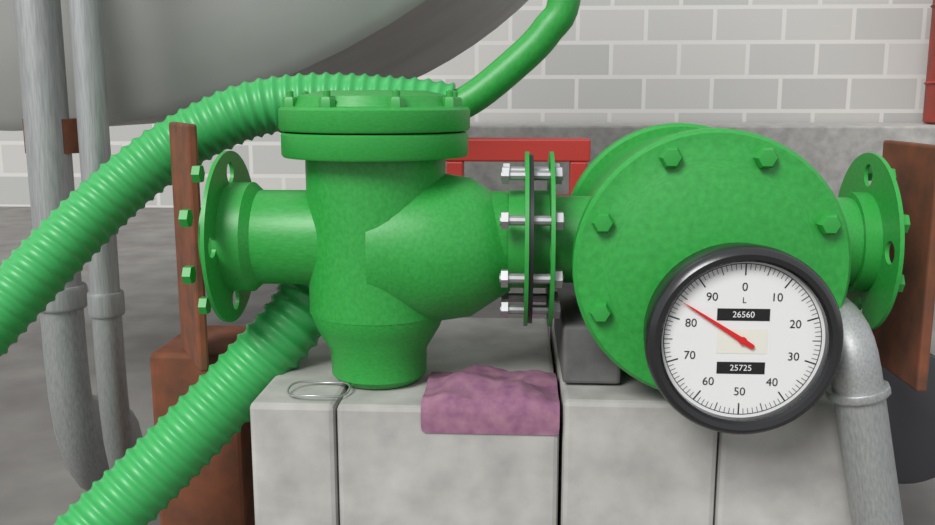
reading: 84 L
